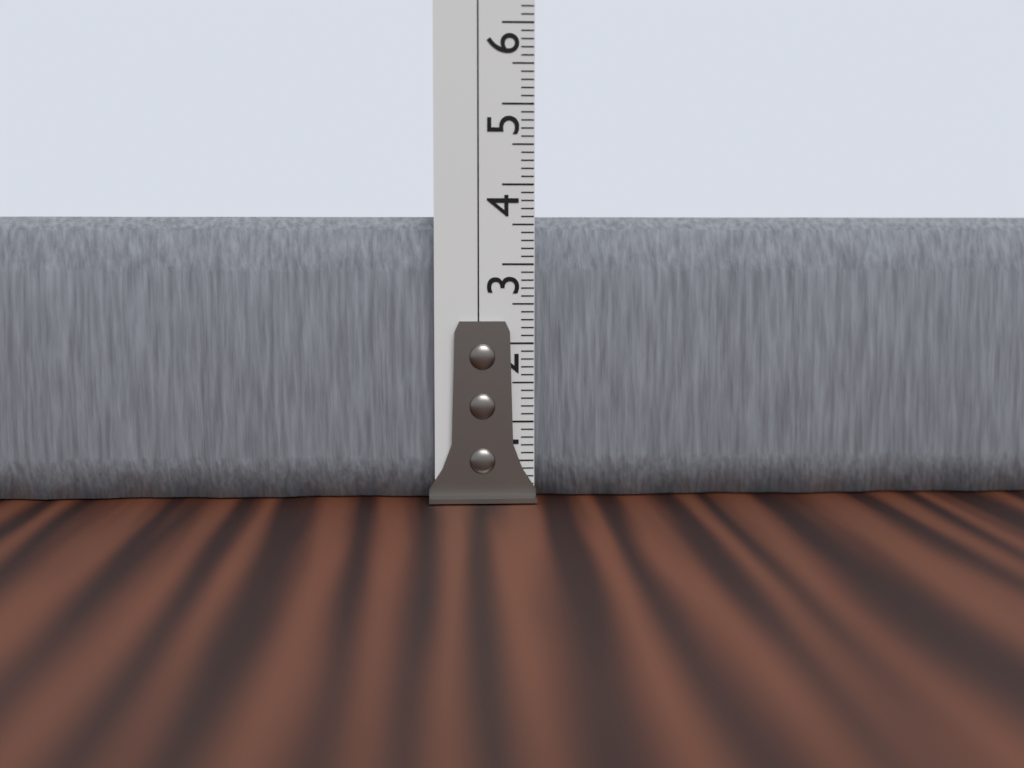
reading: 3.6 cm
